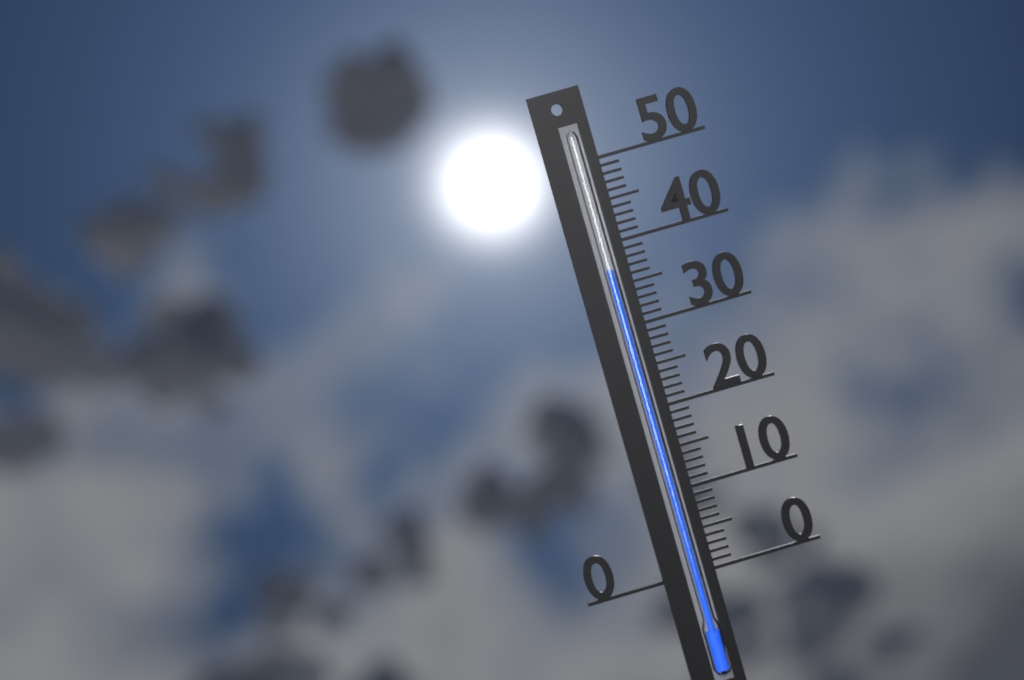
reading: 37 (no unit)
